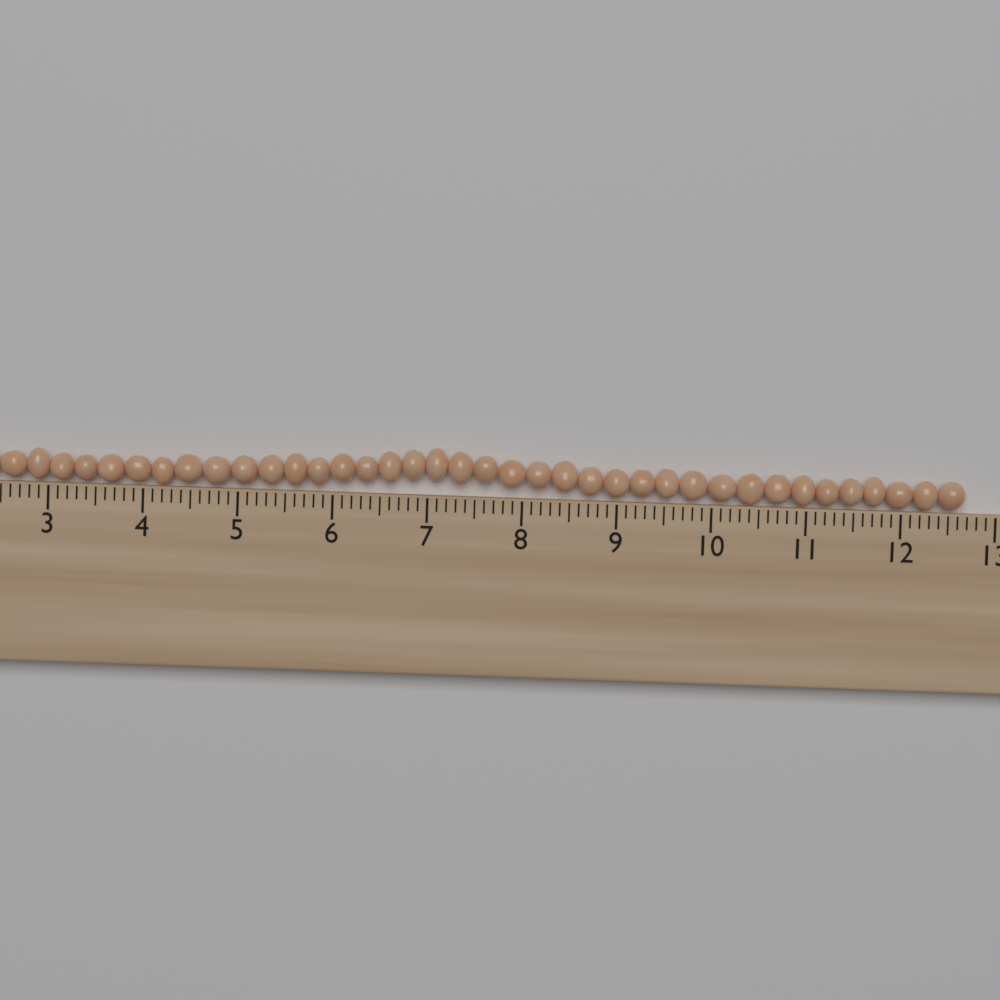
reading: 12.7 cm
